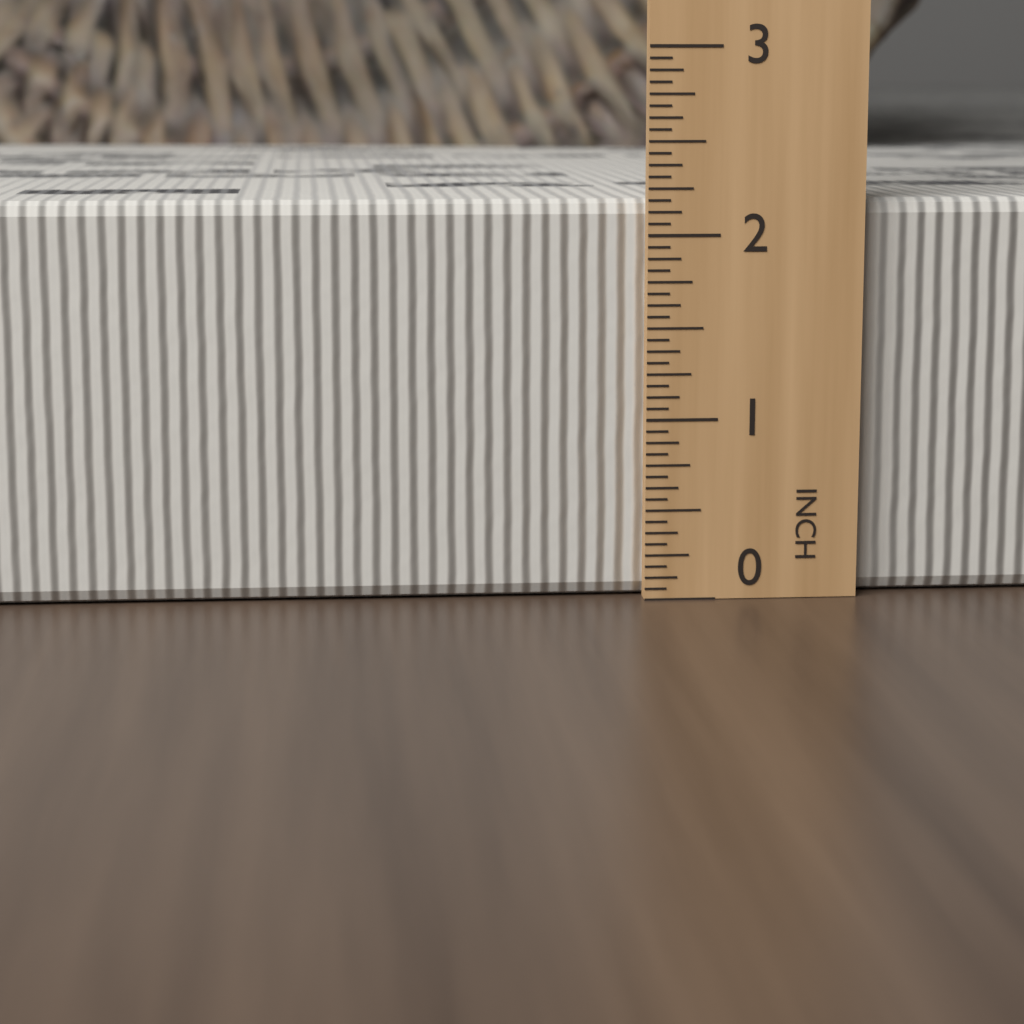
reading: 2.1875 in
